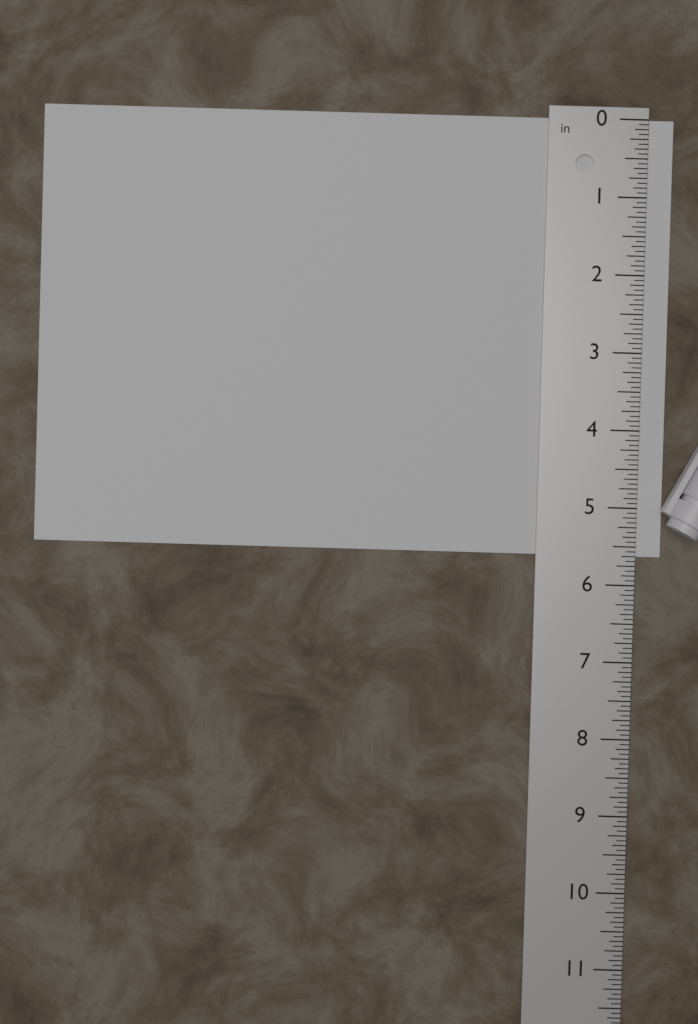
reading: 5.6250 in
